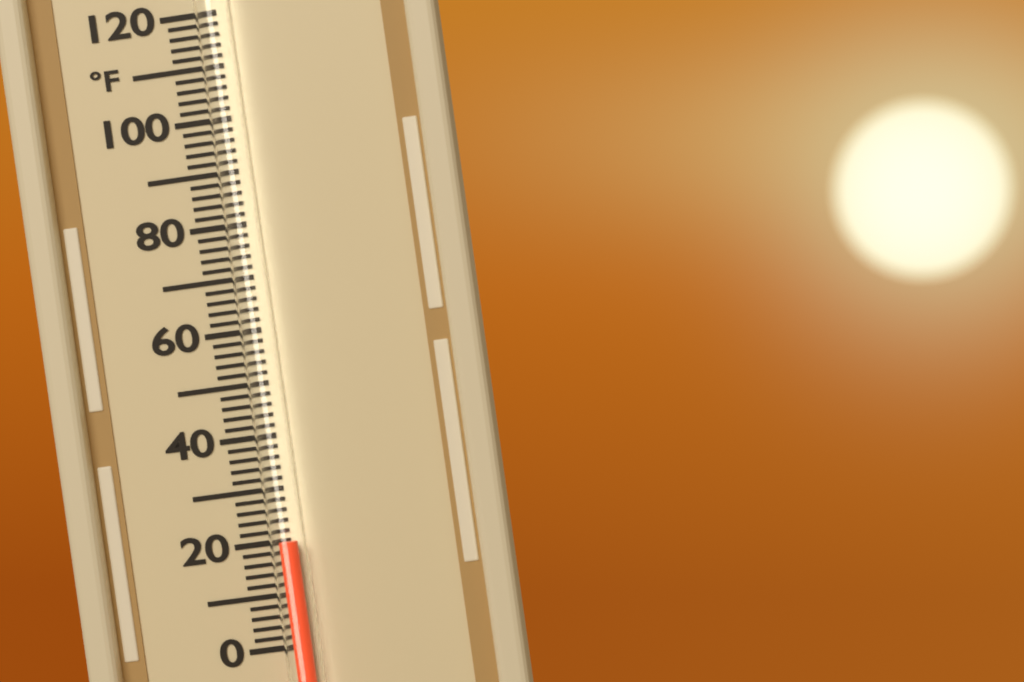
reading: 20 °F
